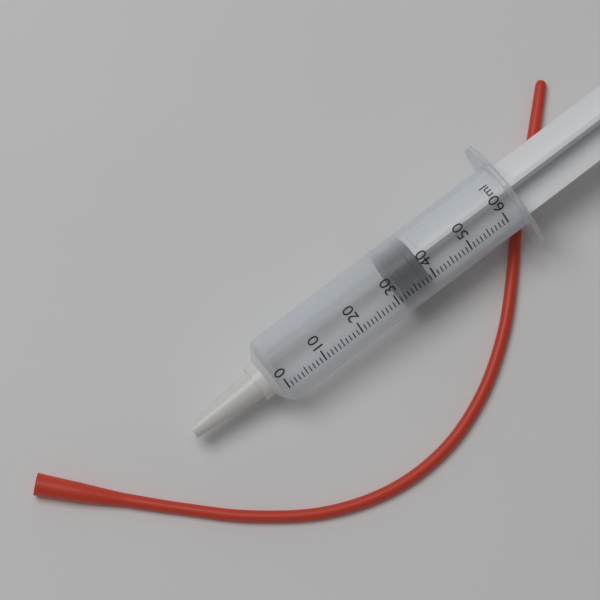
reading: 32 ml
